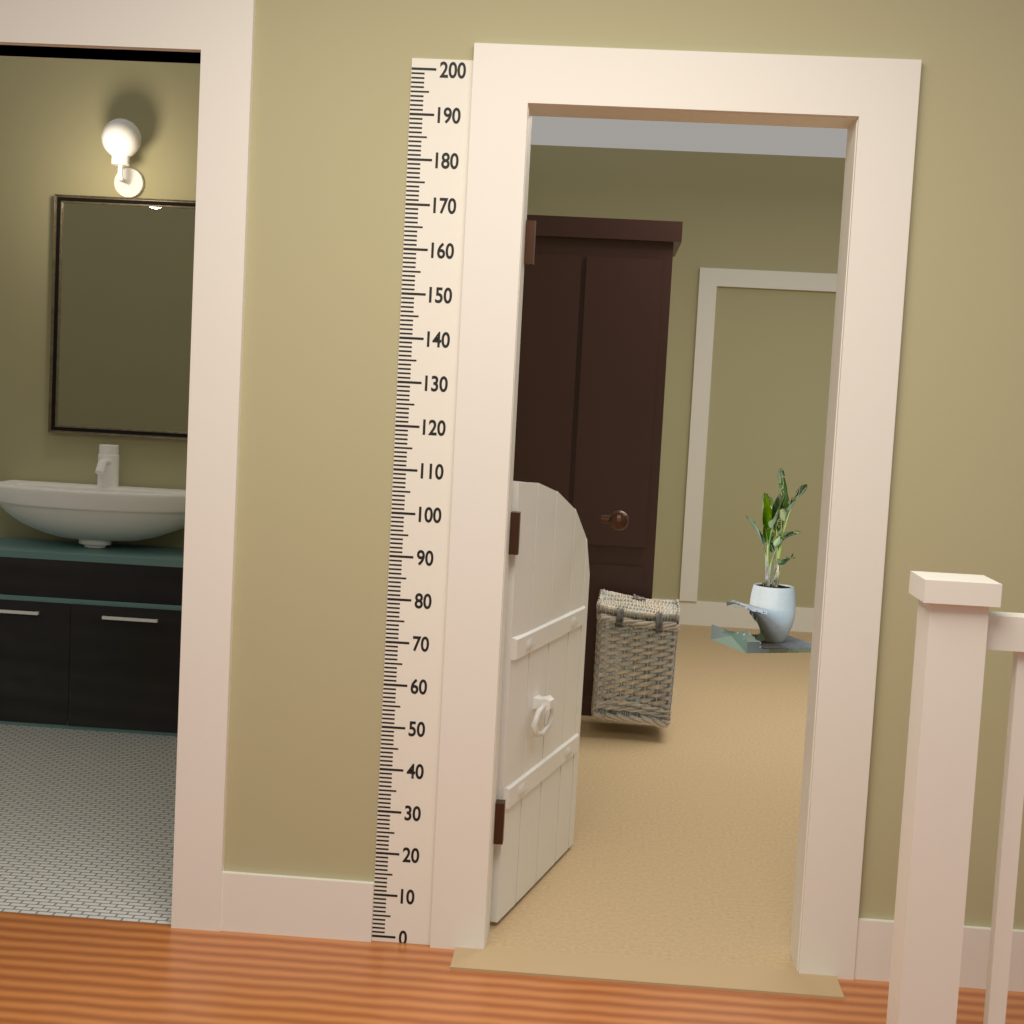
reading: 108 (no unit)
